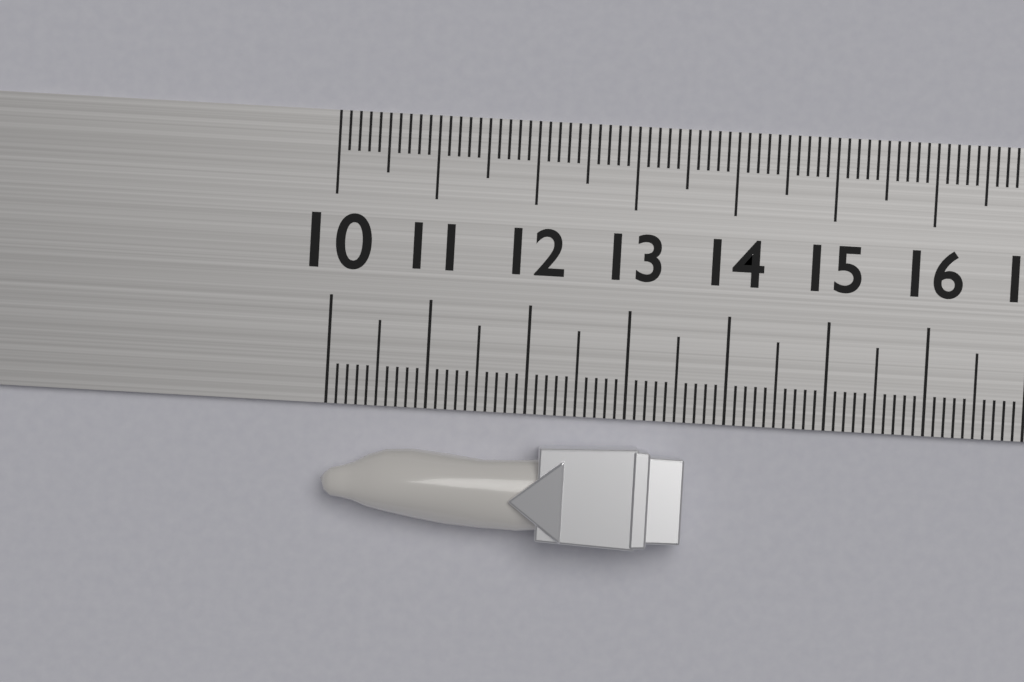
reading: 13.6 (no unit)
